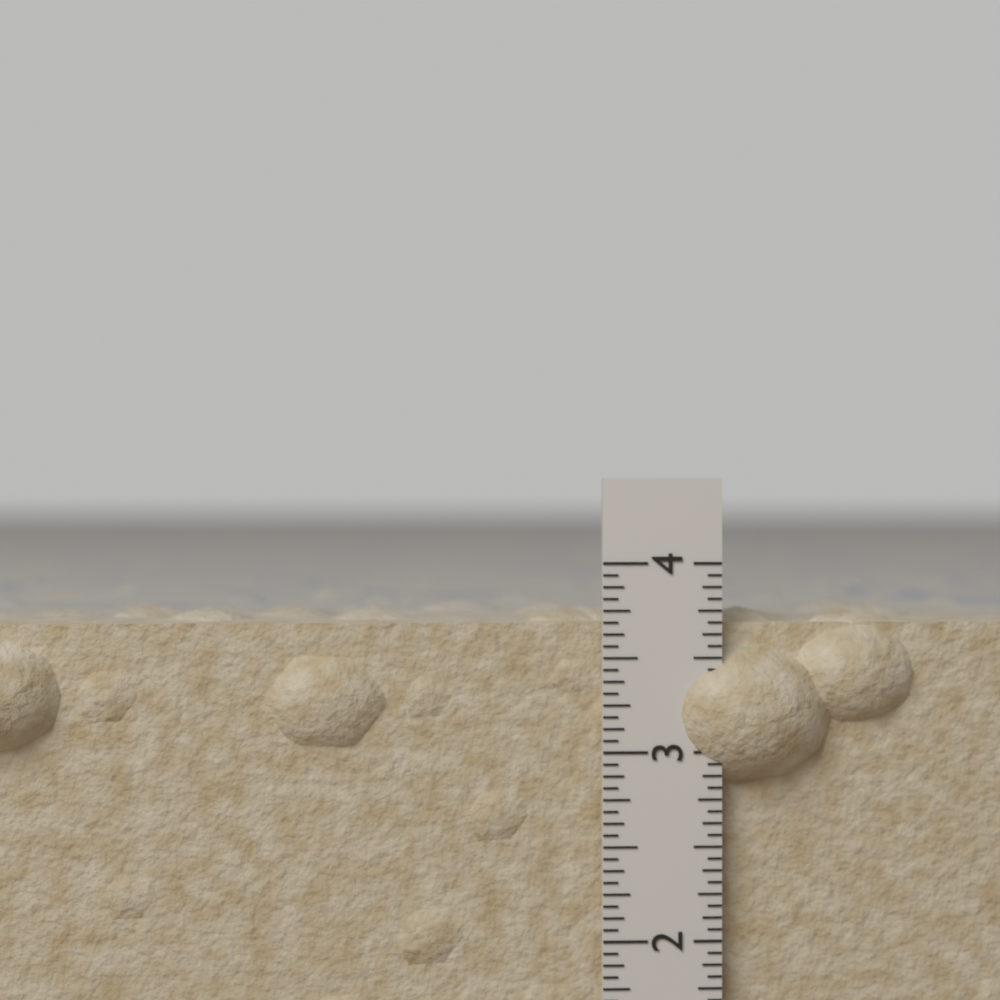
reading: 3.7500 in
